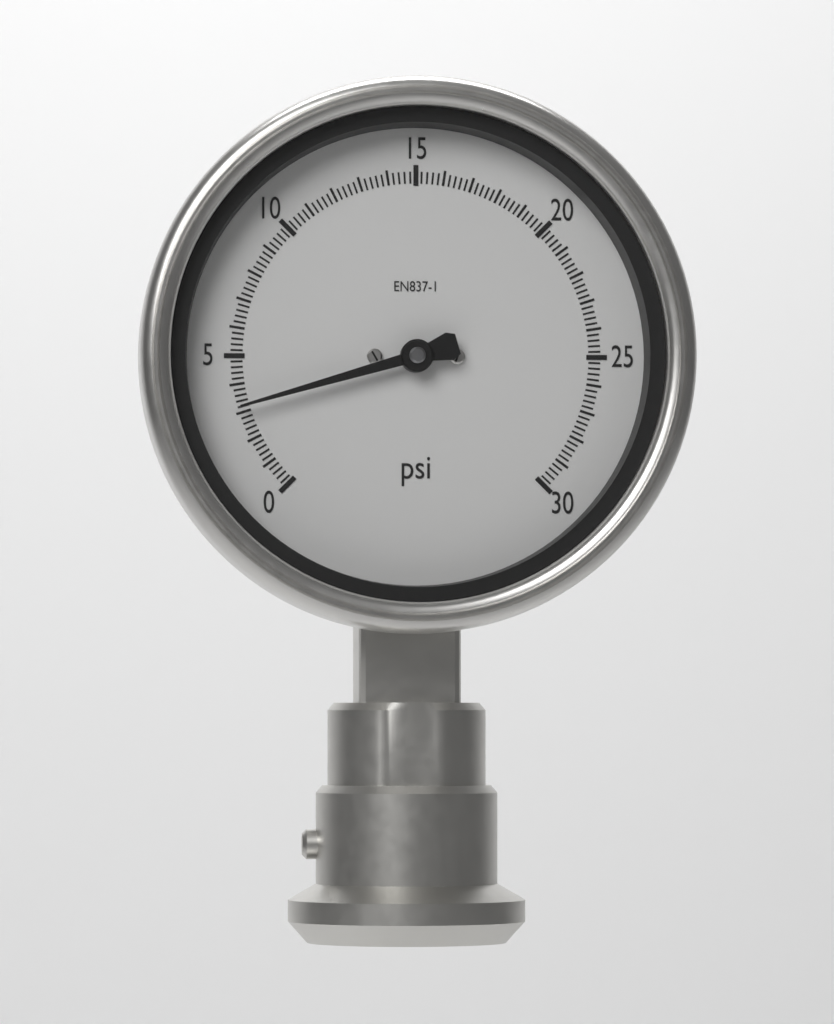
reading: 3.2 psi
